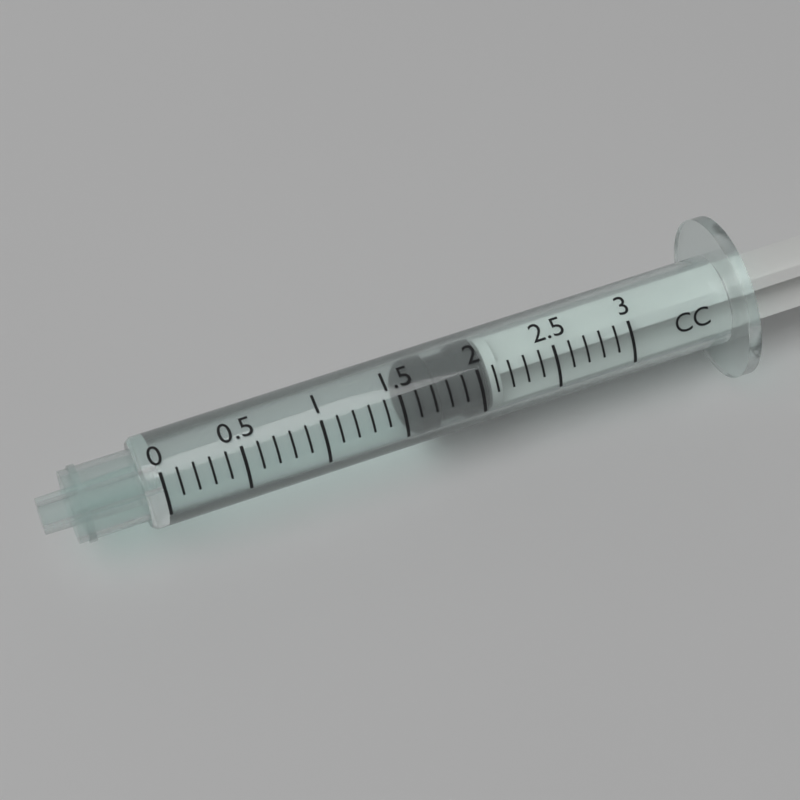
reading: 1.6 cc
